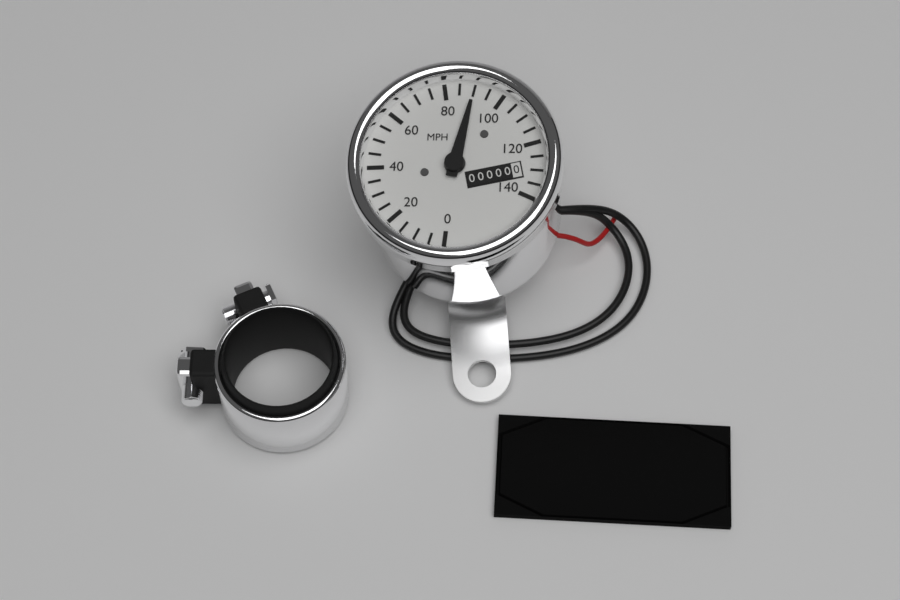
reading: 90 MPH
